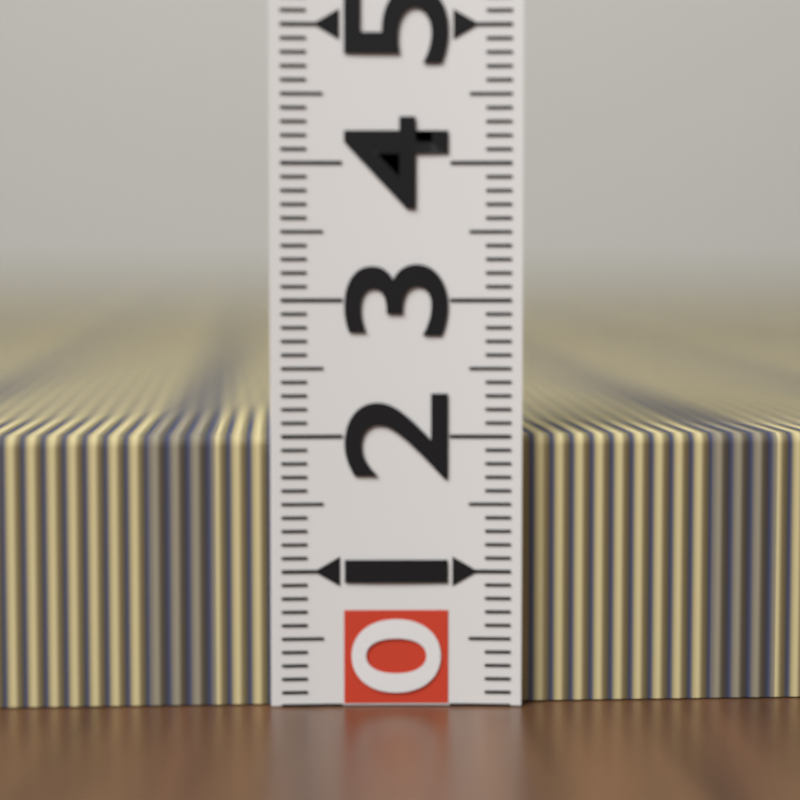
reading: 2.0 (no unit)
